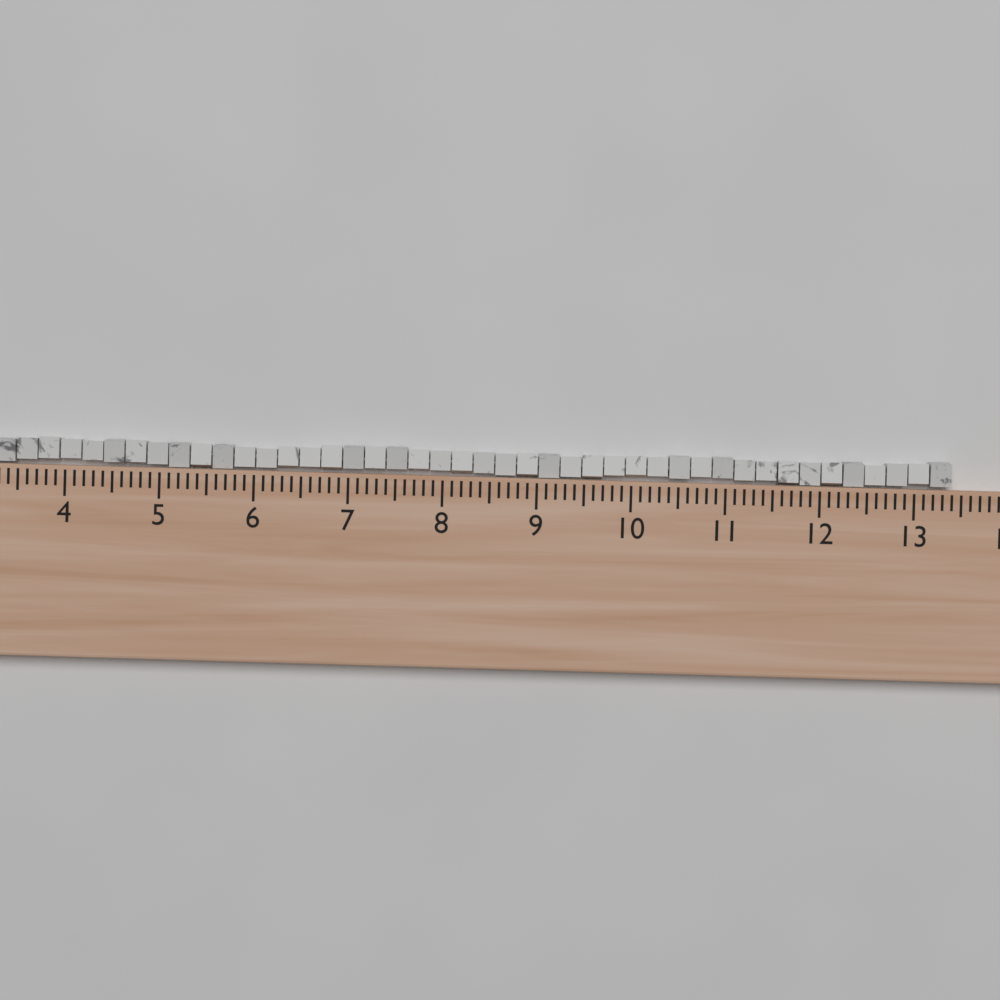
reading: 13.4 (no unit)
